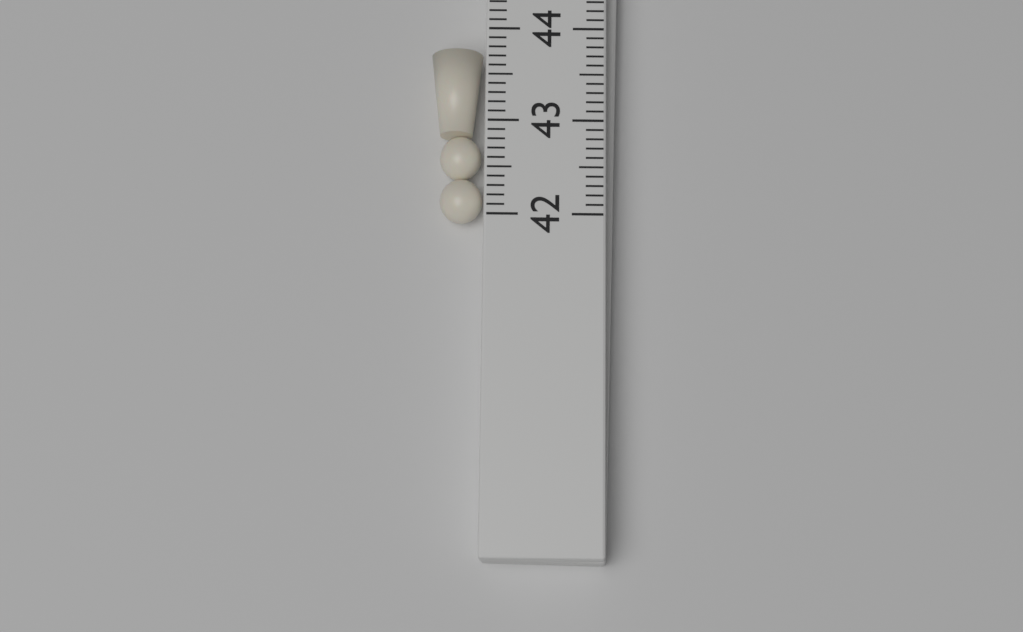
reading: 43.8 (no unit)
